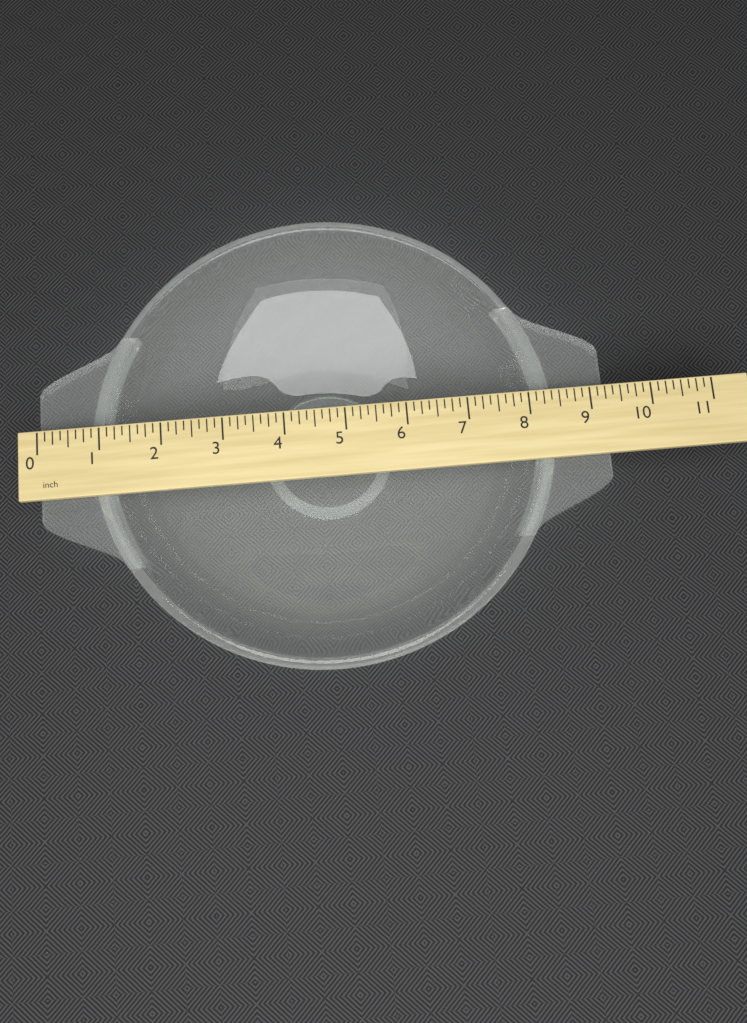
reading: 9.250 inch
